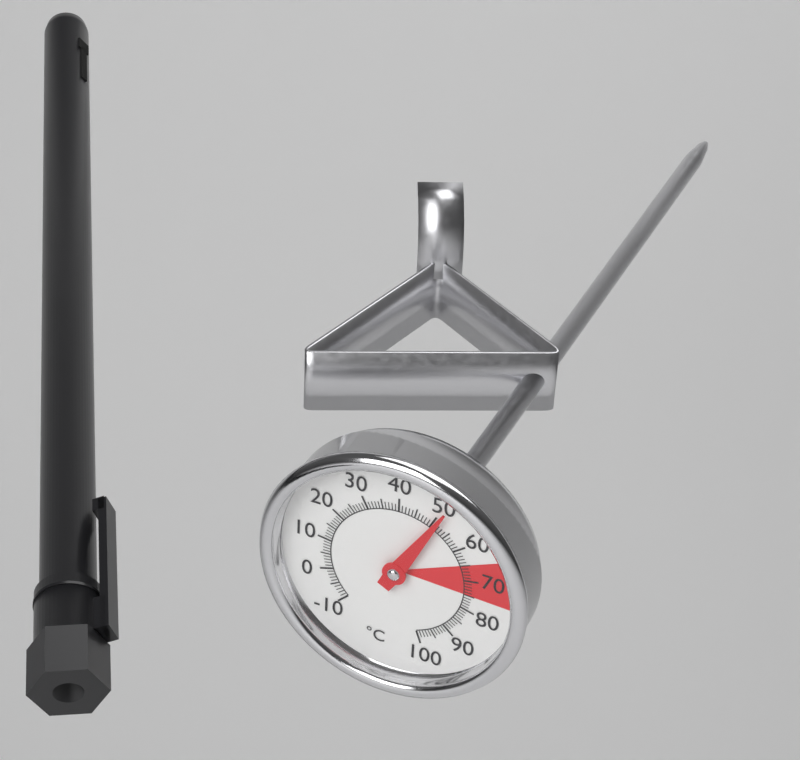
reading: 51 °C
